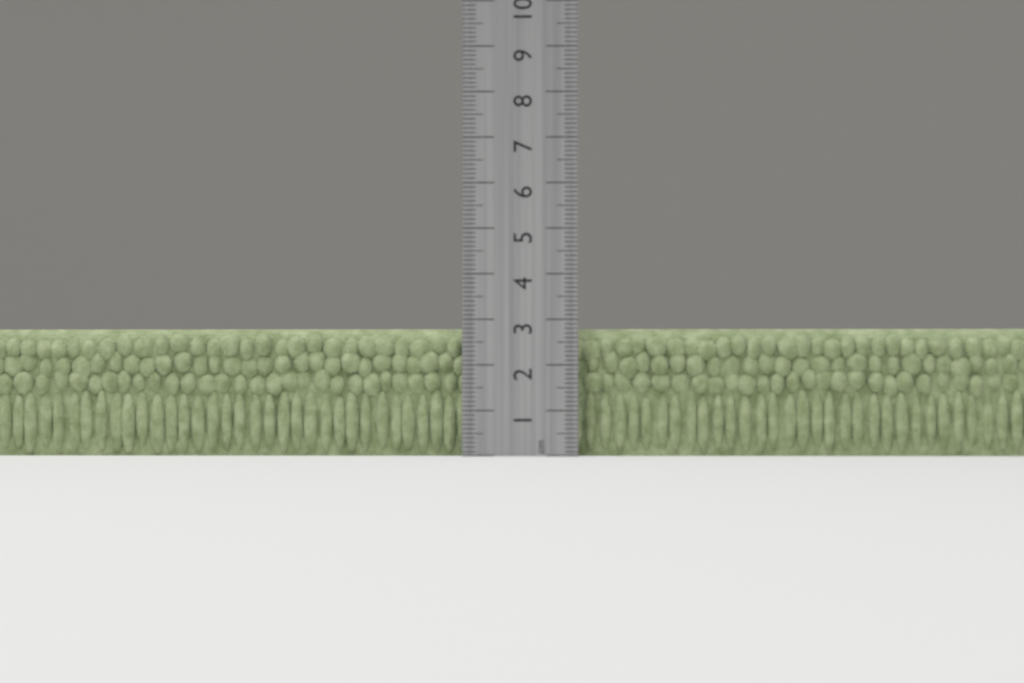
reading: 2.8 cm
